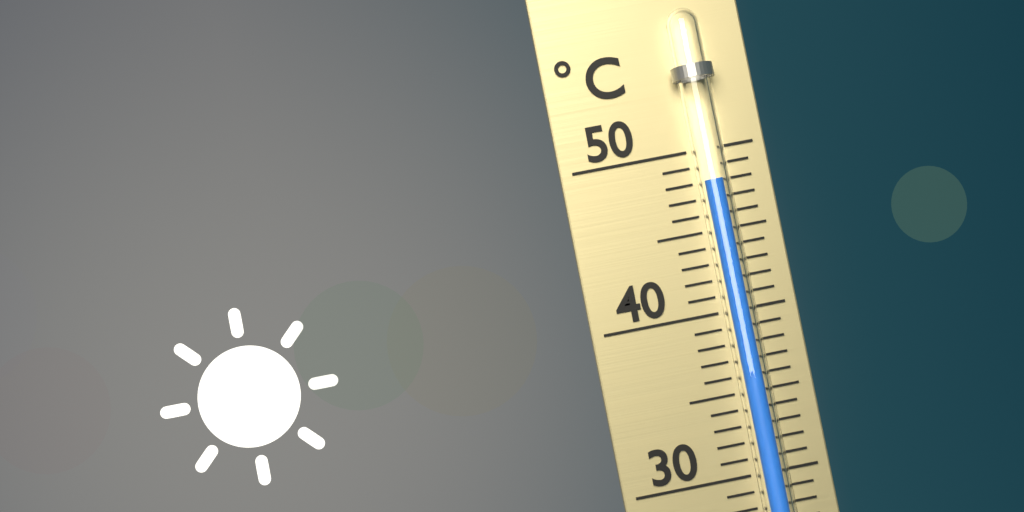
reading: 48 °C
